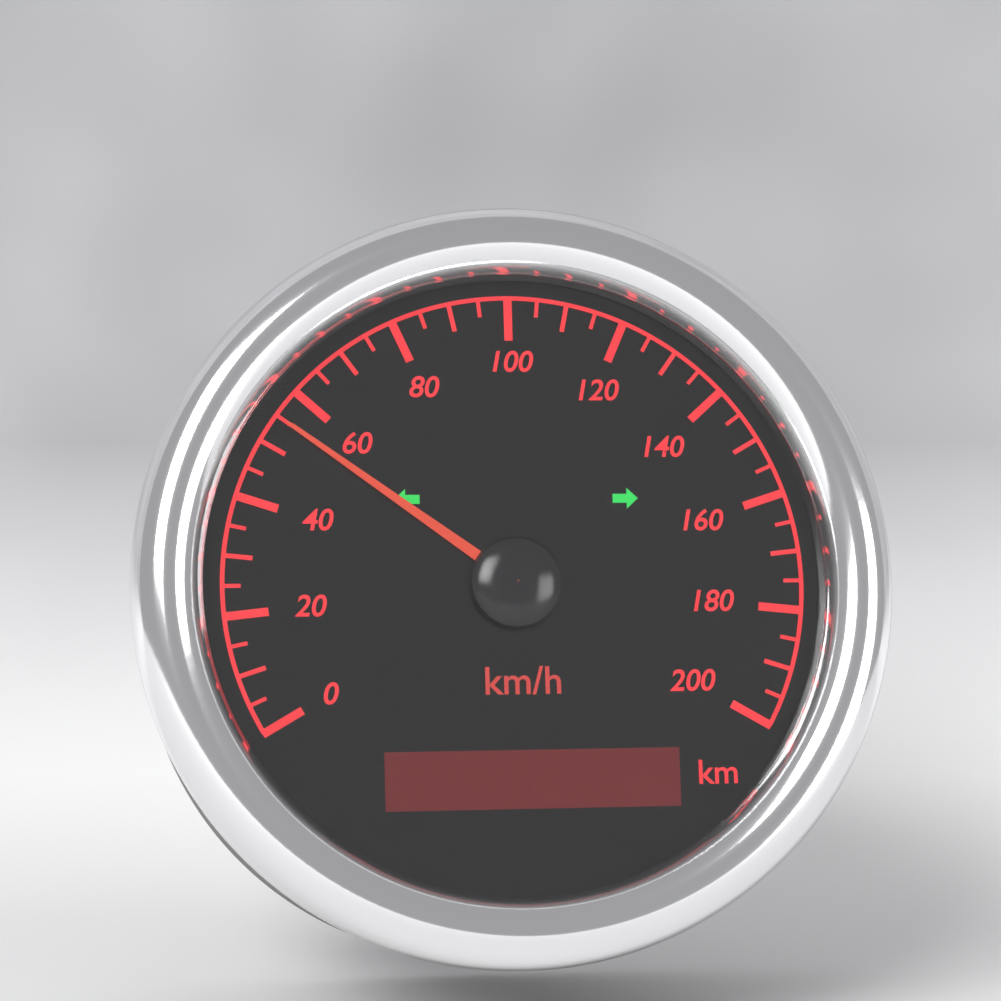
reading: 55 km/h
